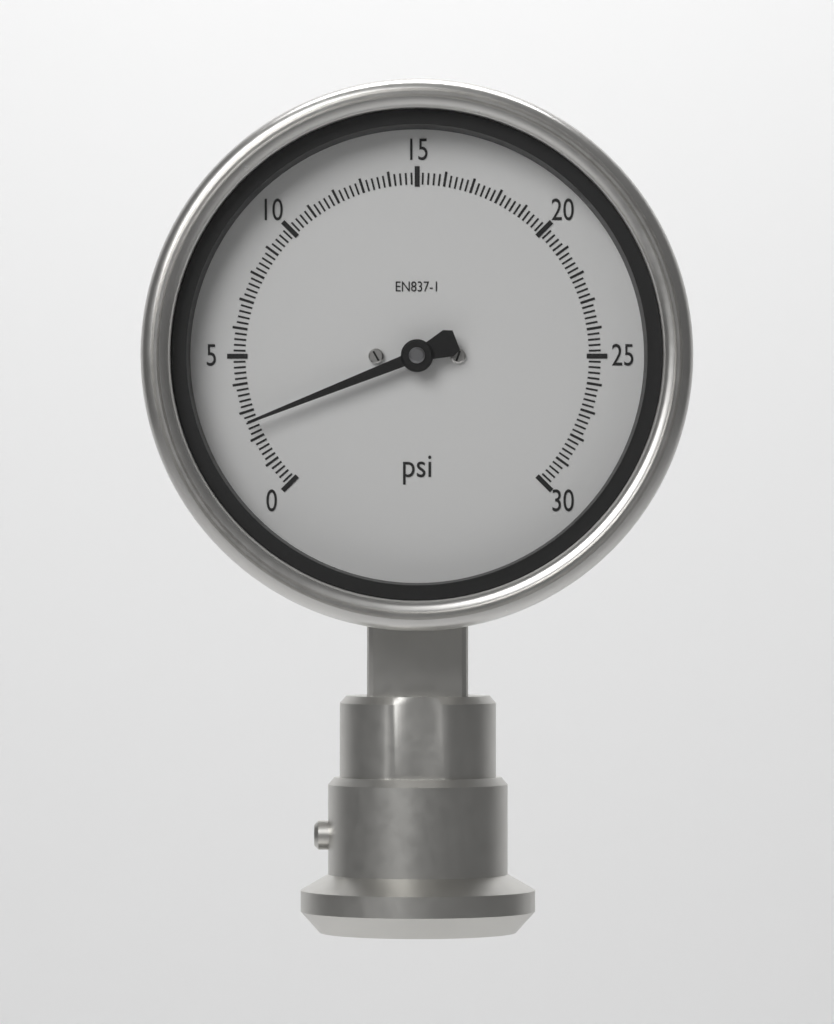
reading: 2.6 psi
